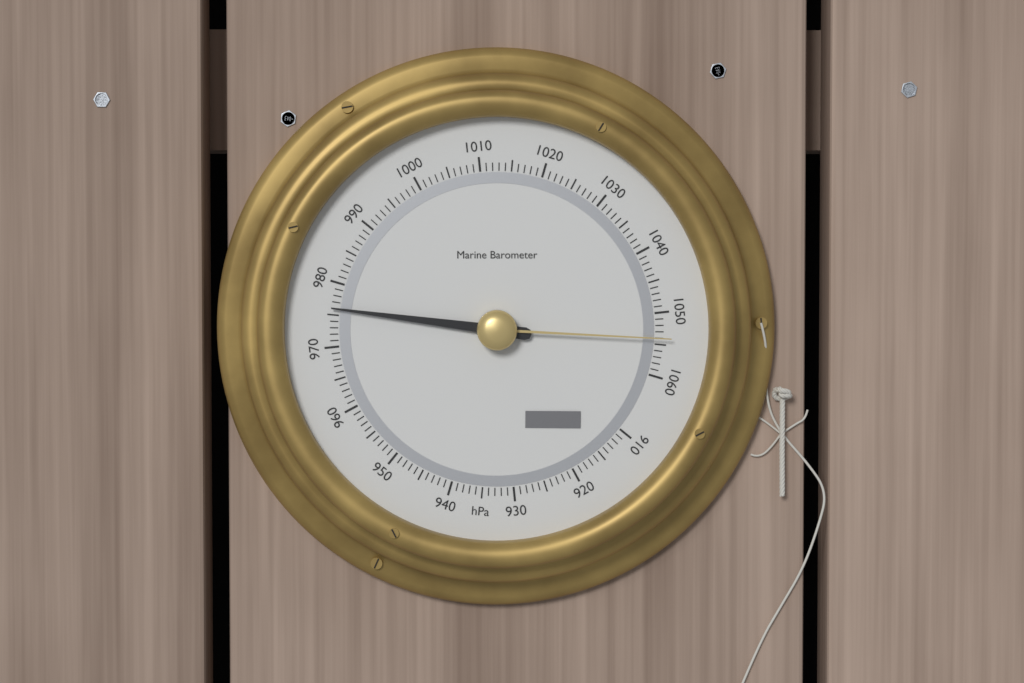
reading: 976 hPa
